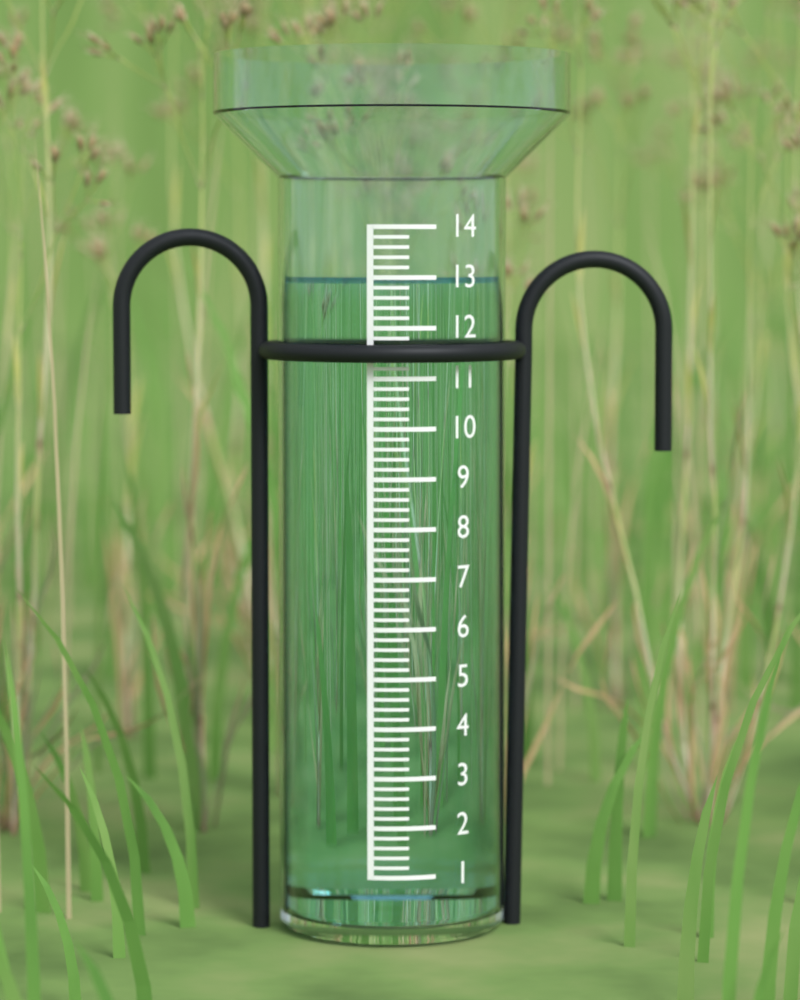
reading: 13.0 (no unit)
